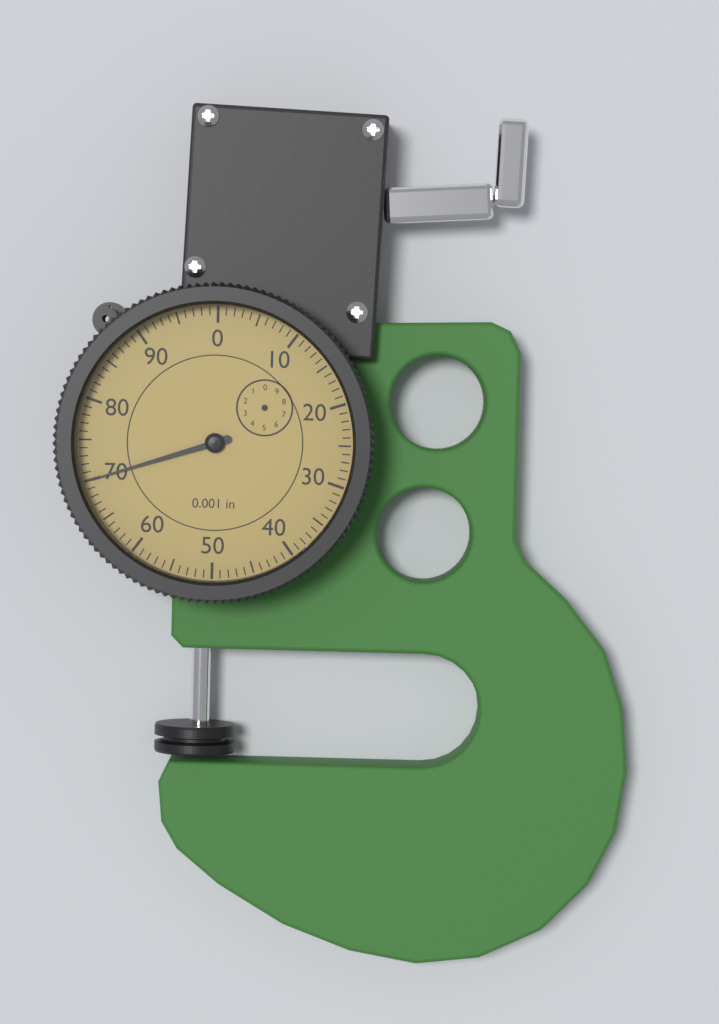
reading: 70 0.001 in
